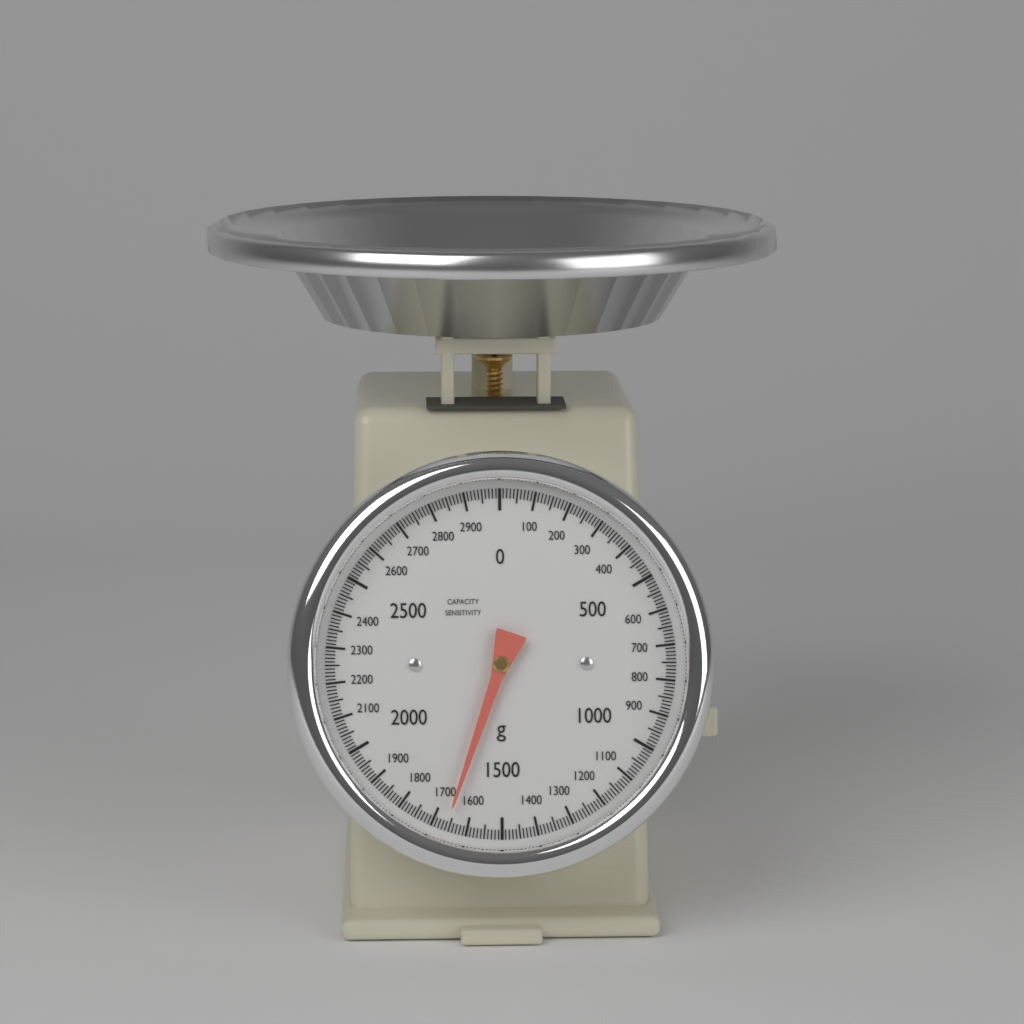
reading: 1660 g
